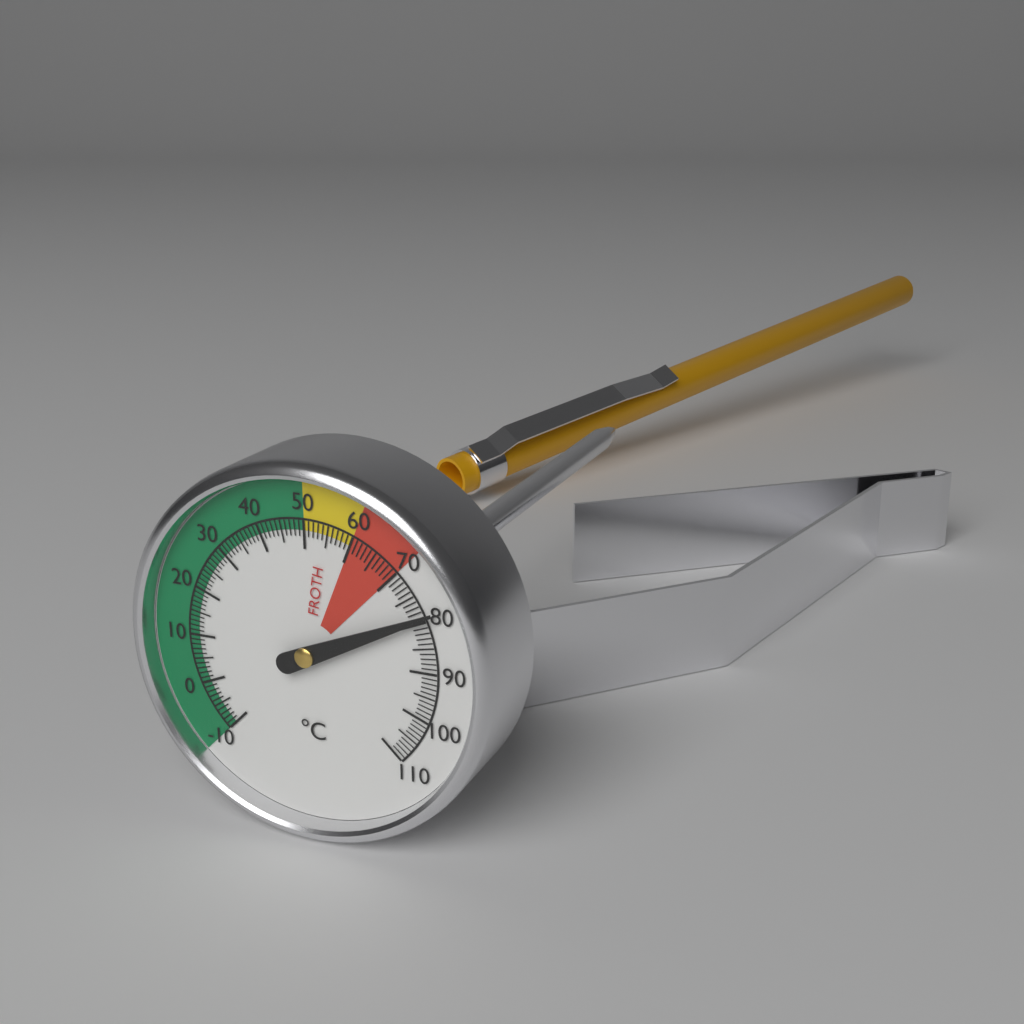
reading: 79 °C
